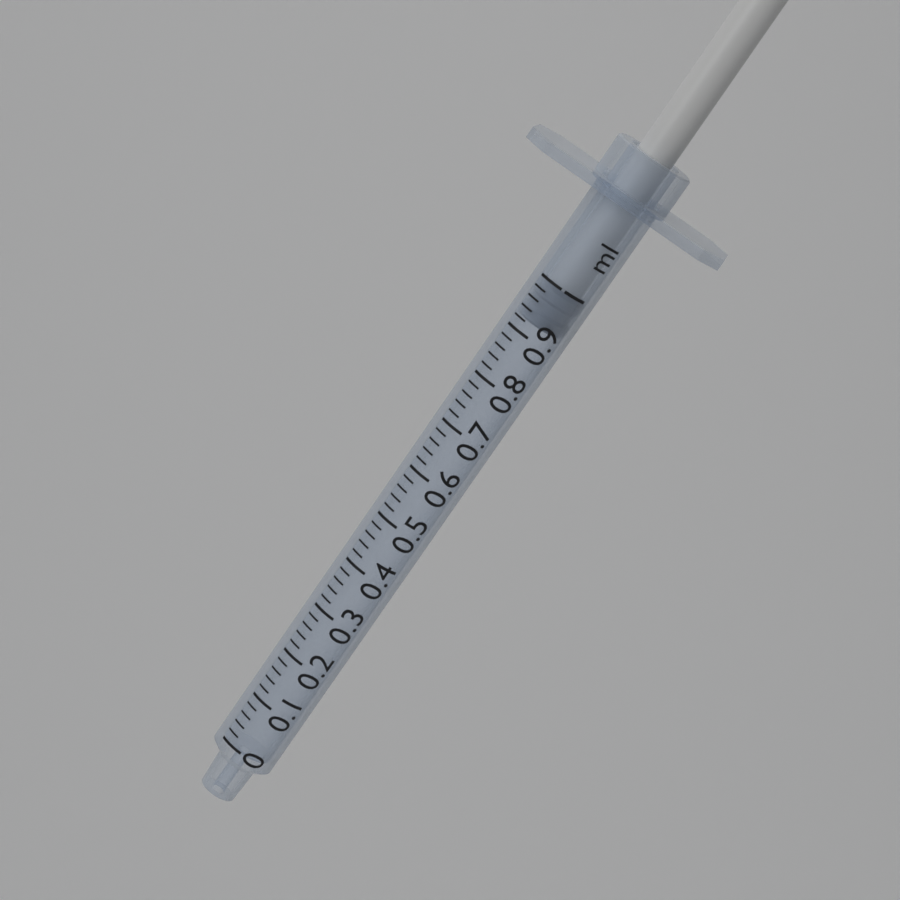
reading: 0.92 ml
